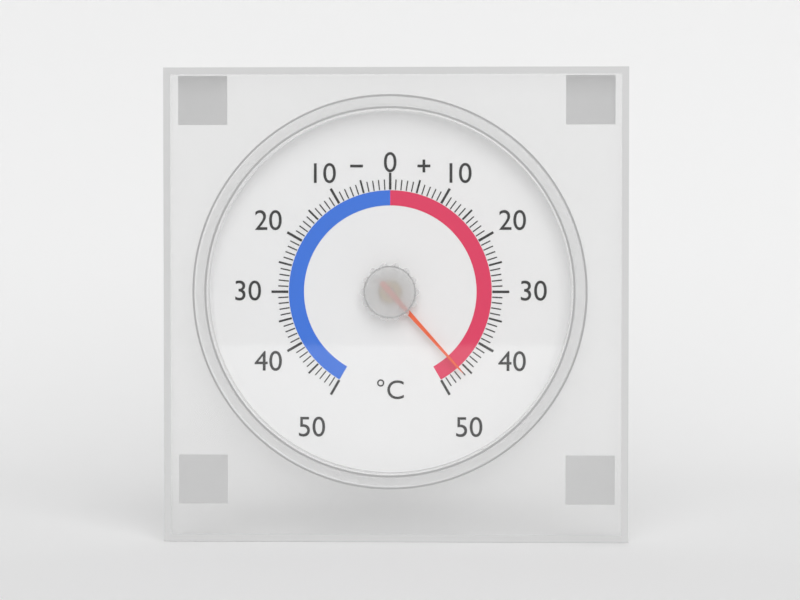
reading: 46 °C
